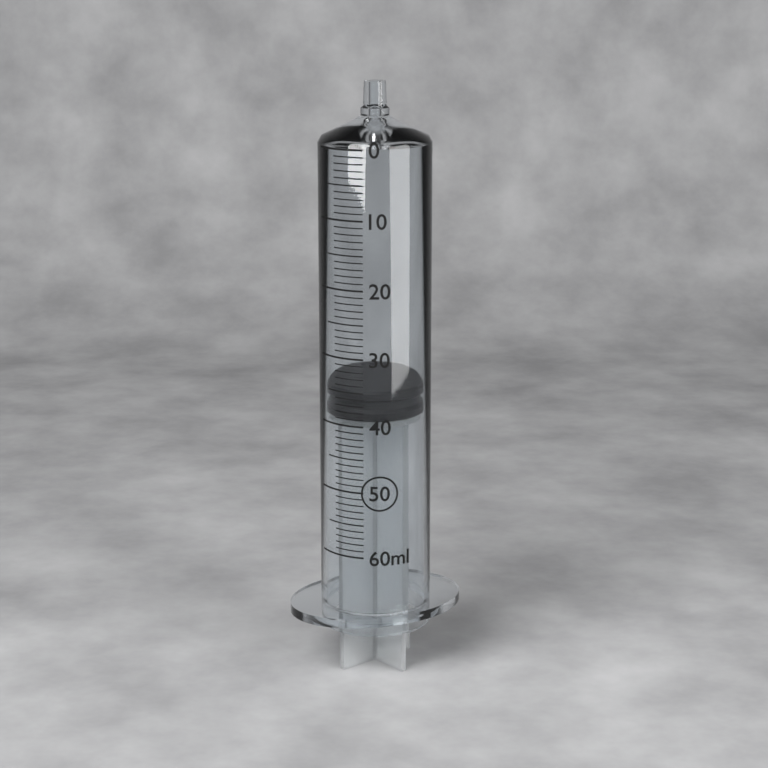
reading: 35 ml
